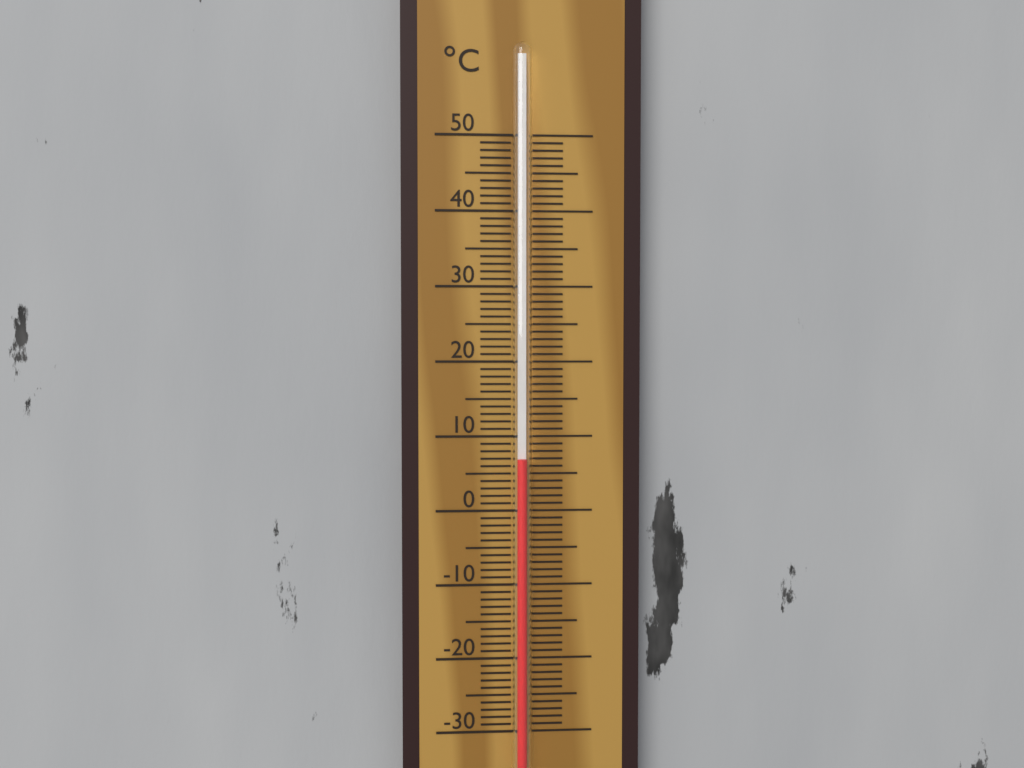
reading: 7 °C
